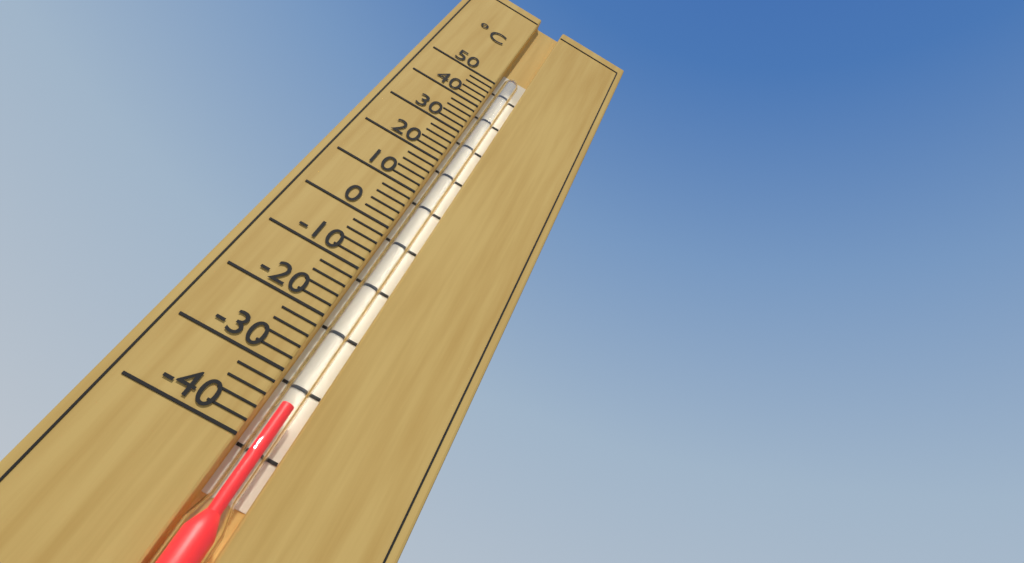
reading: -34 °C
